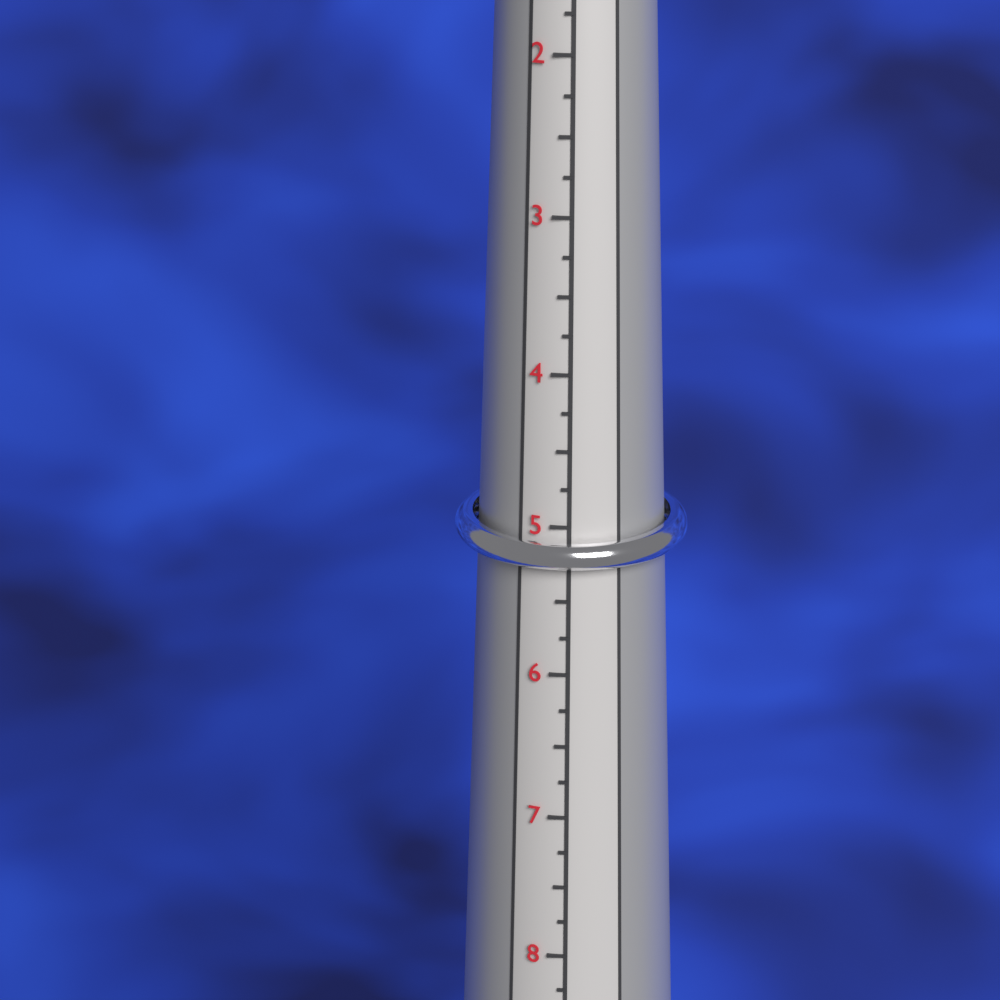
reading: 5.50 (no unit)
